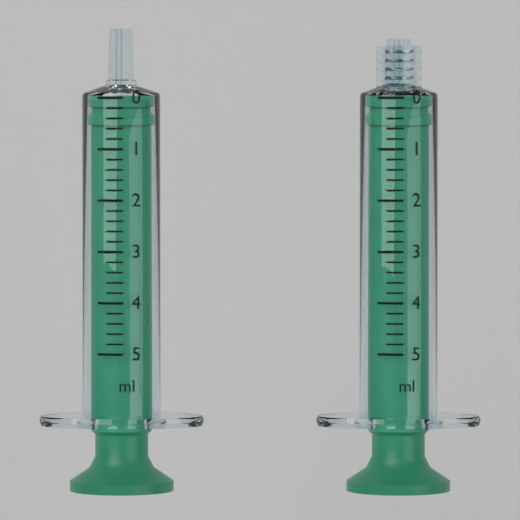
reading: 0.0 ml
